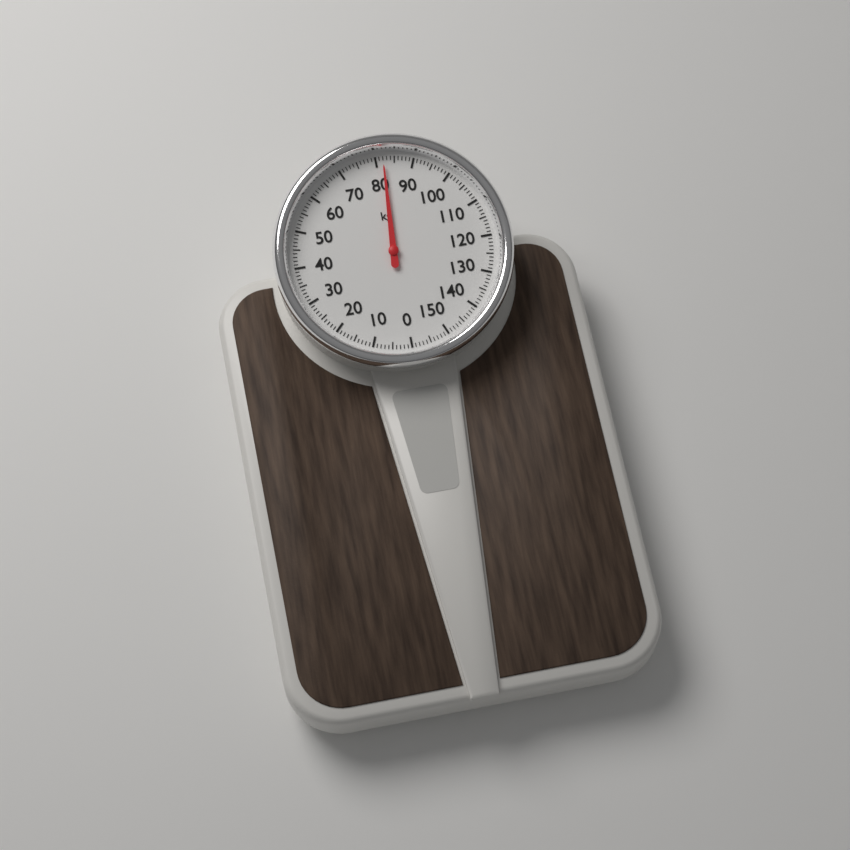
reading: 82 kg
